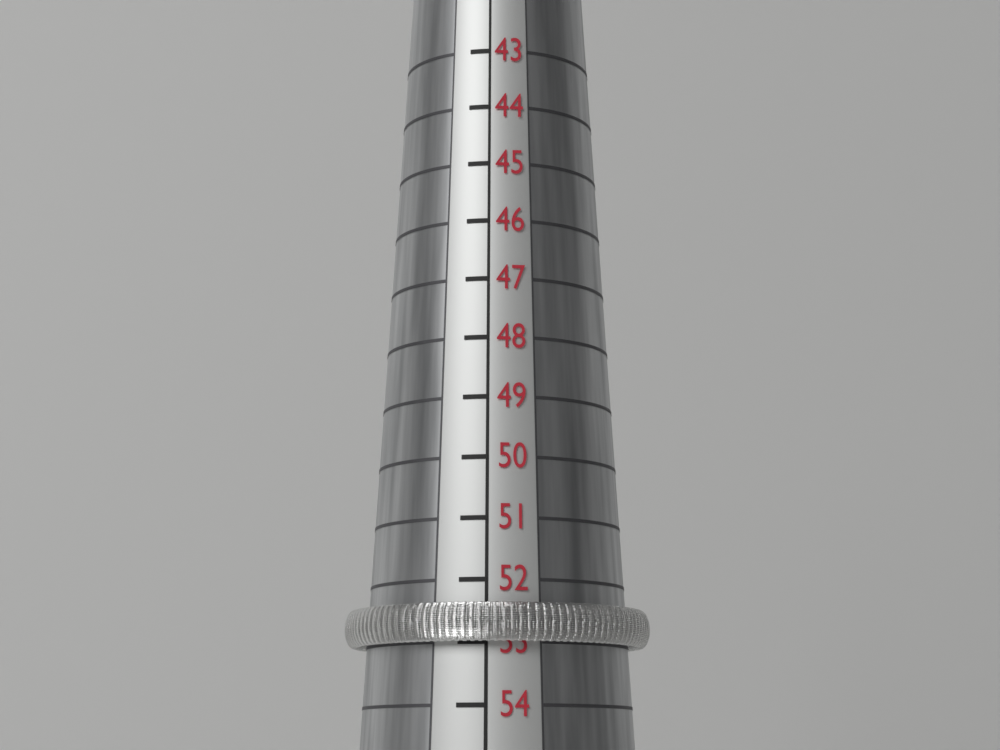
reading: 53 (no unit)
